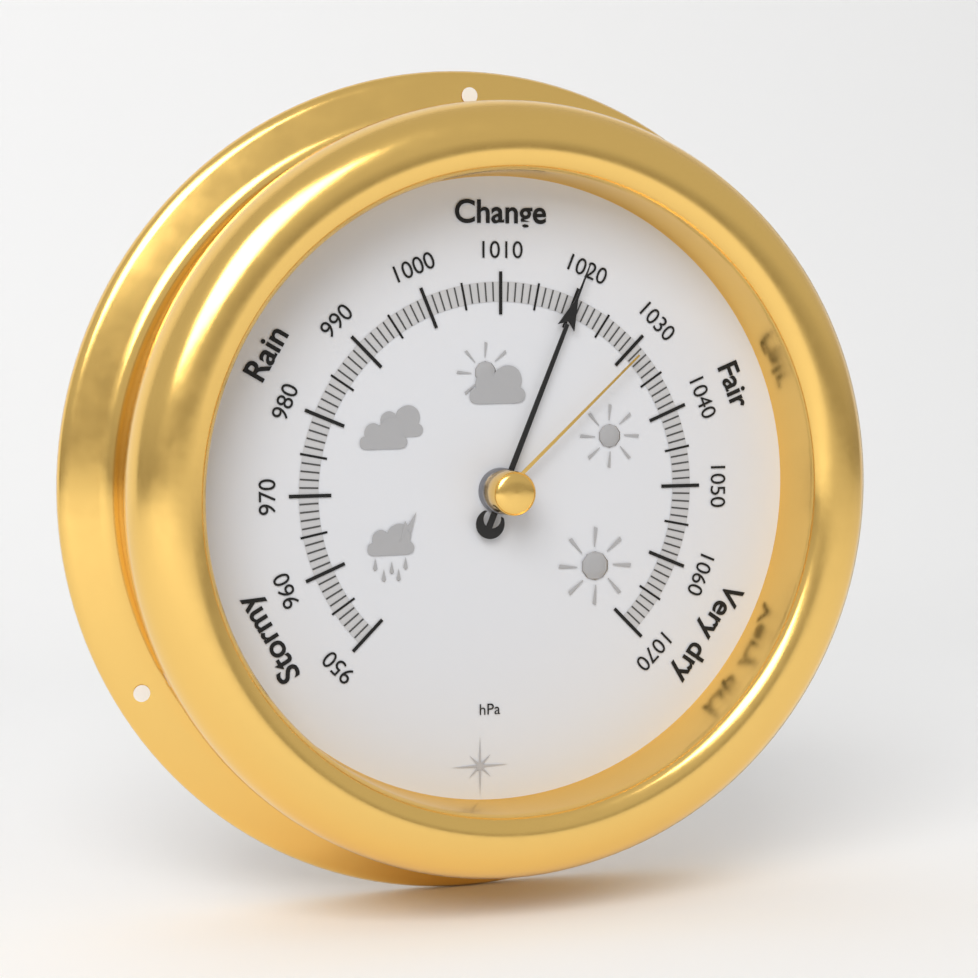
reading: 1020 hPa
